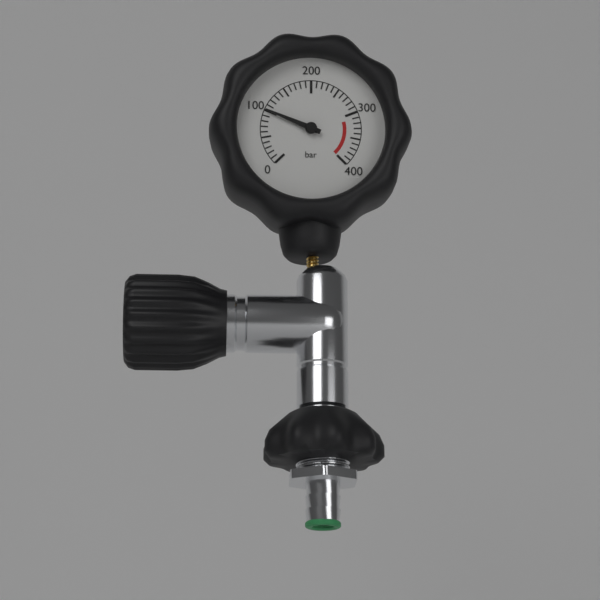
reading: 100 bar
